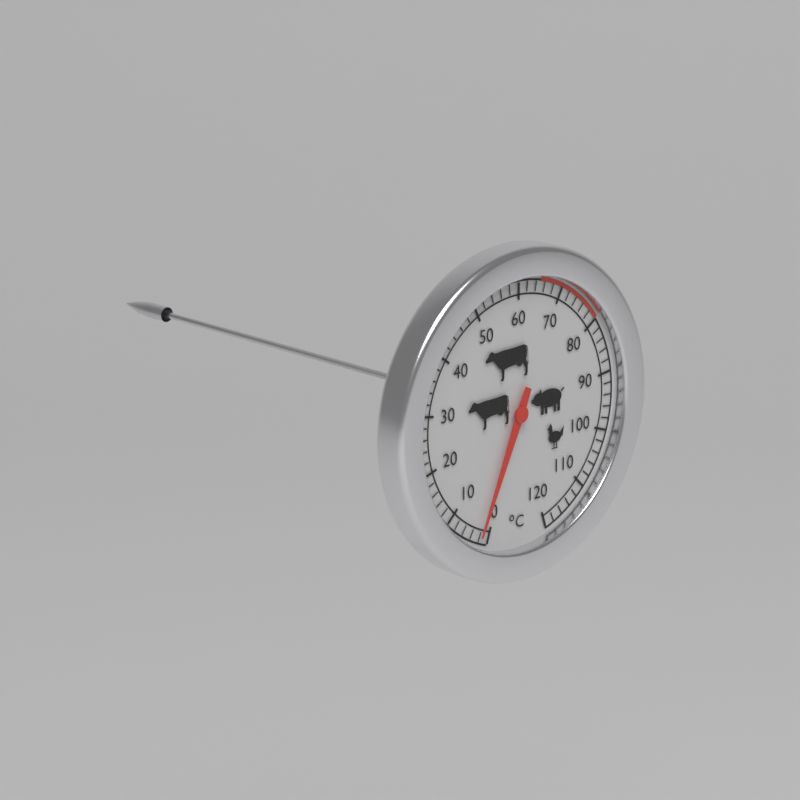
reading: 2 °C
